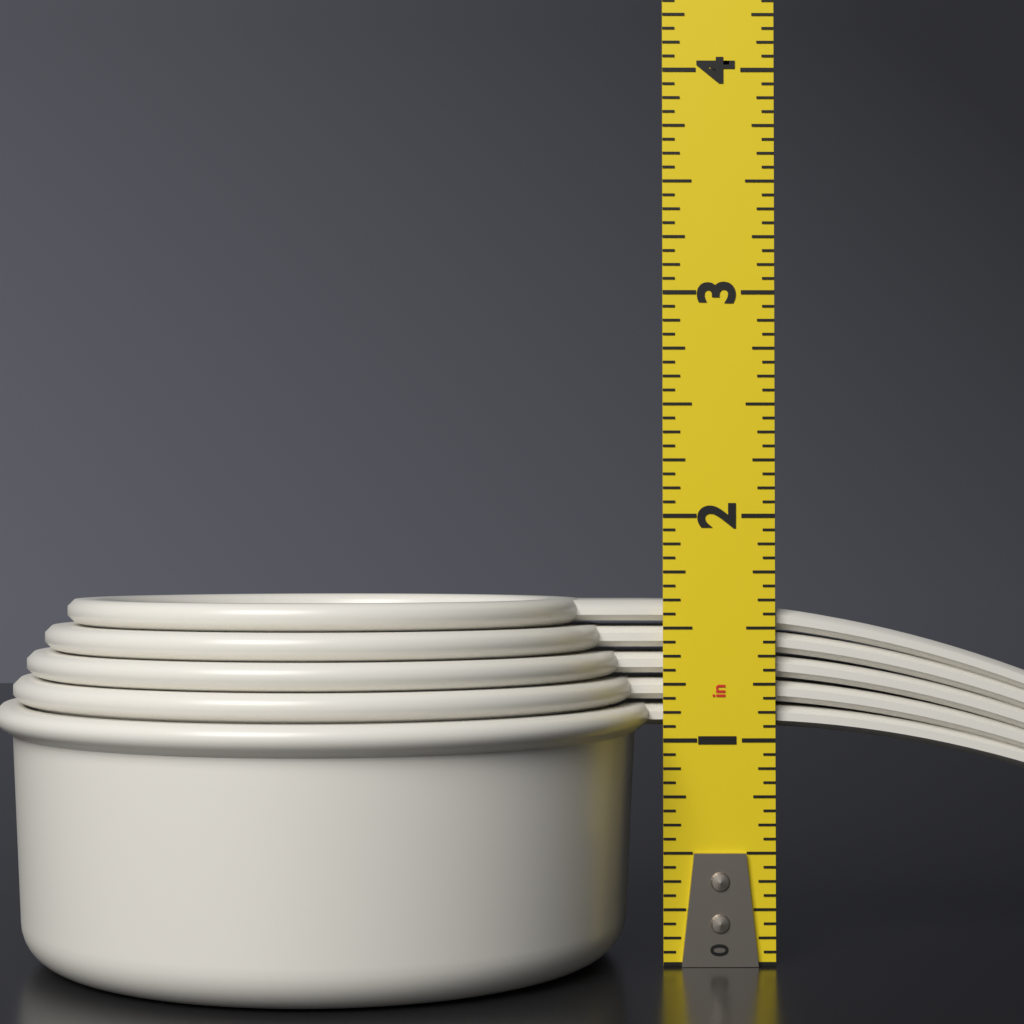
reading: 1.6250 in
